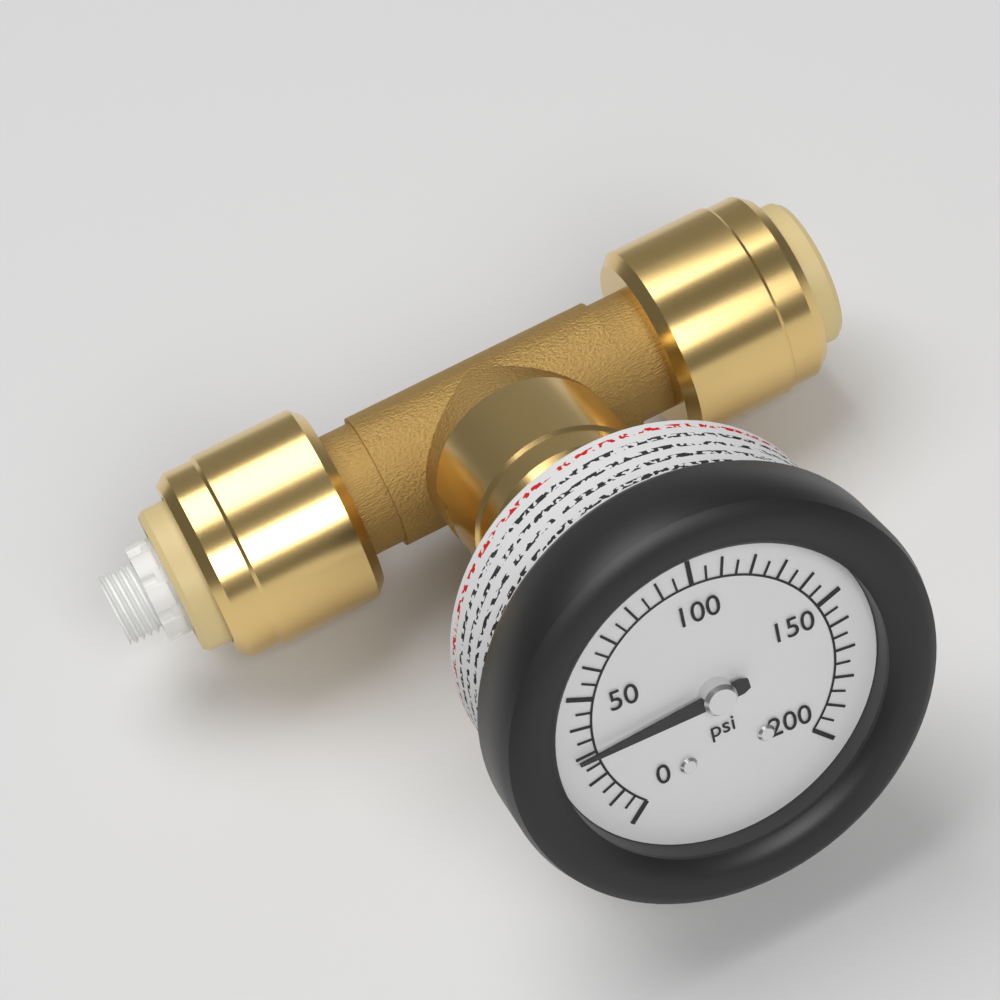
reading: 30 psi
